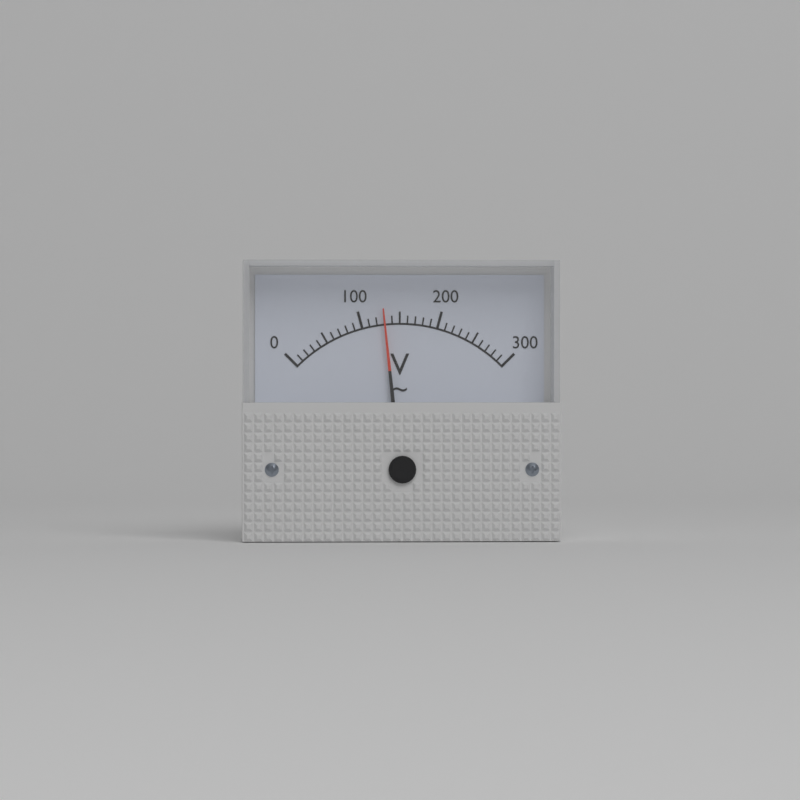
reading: 130 V
